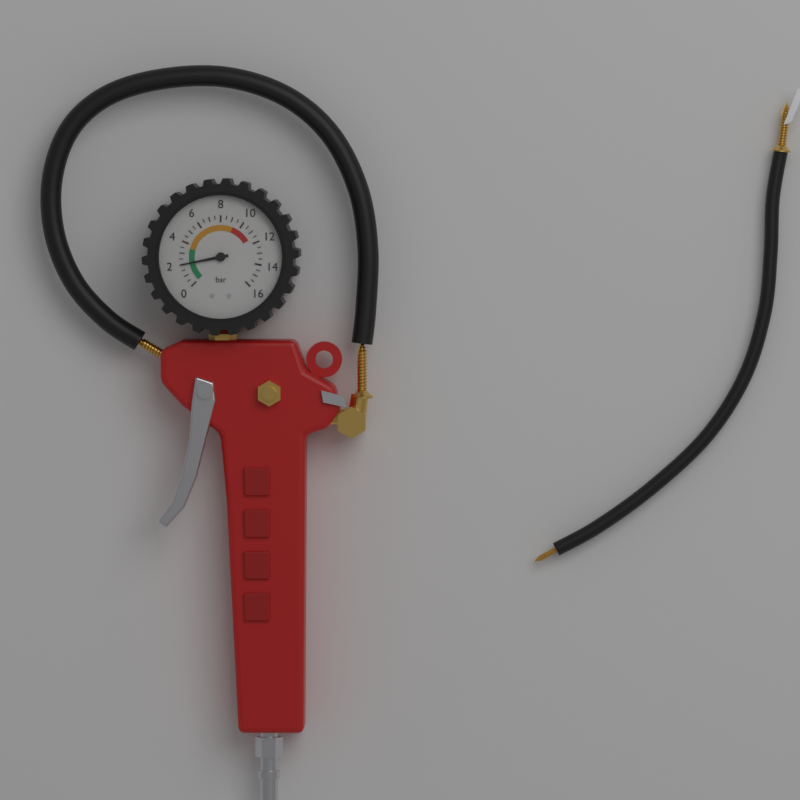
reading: 2.0 bar
